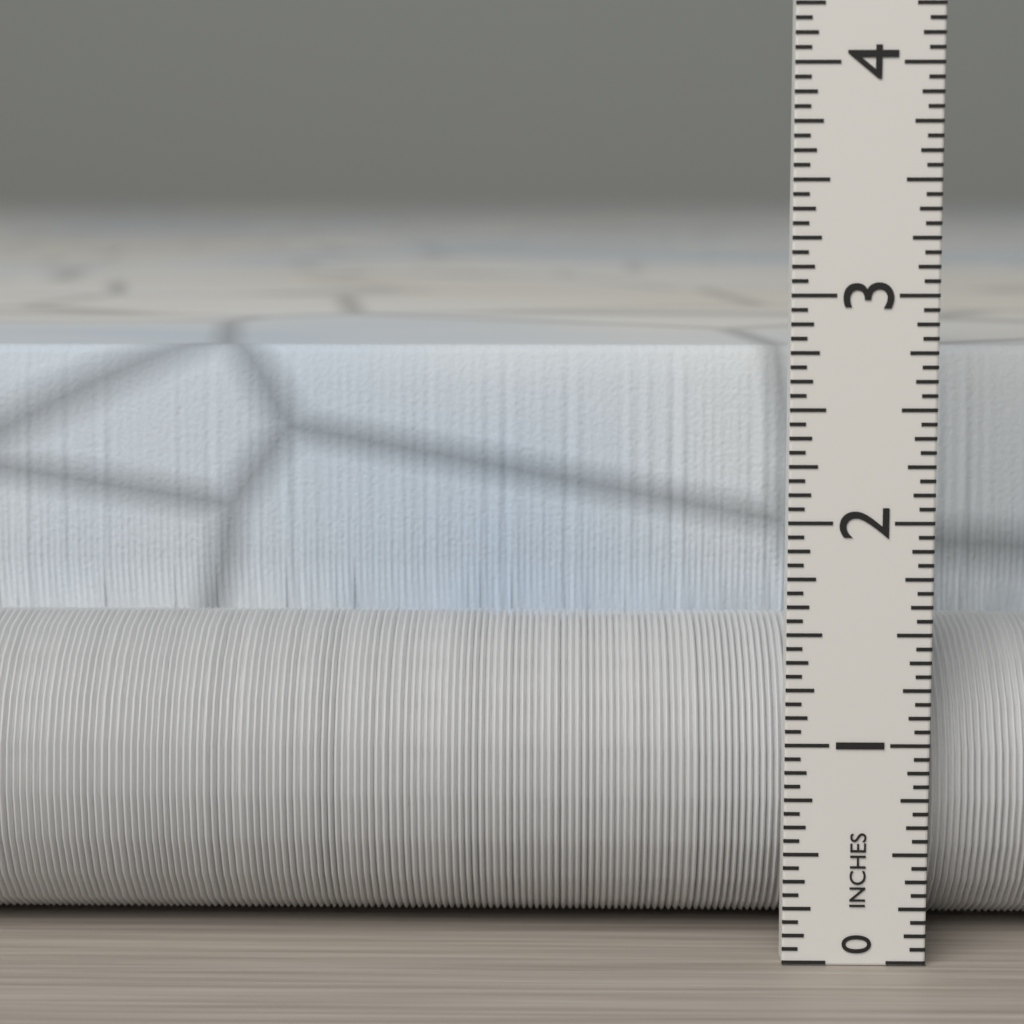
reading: 2.6875 in
